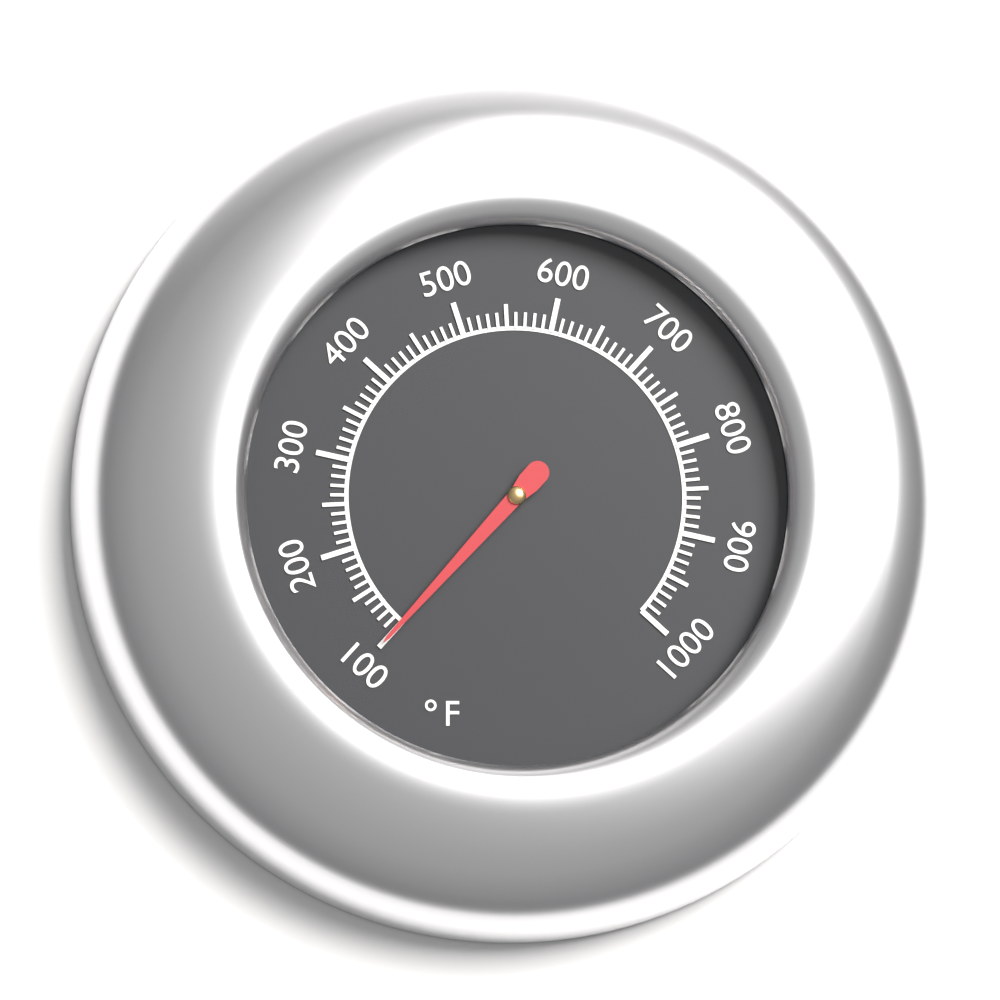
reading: 100 °F
